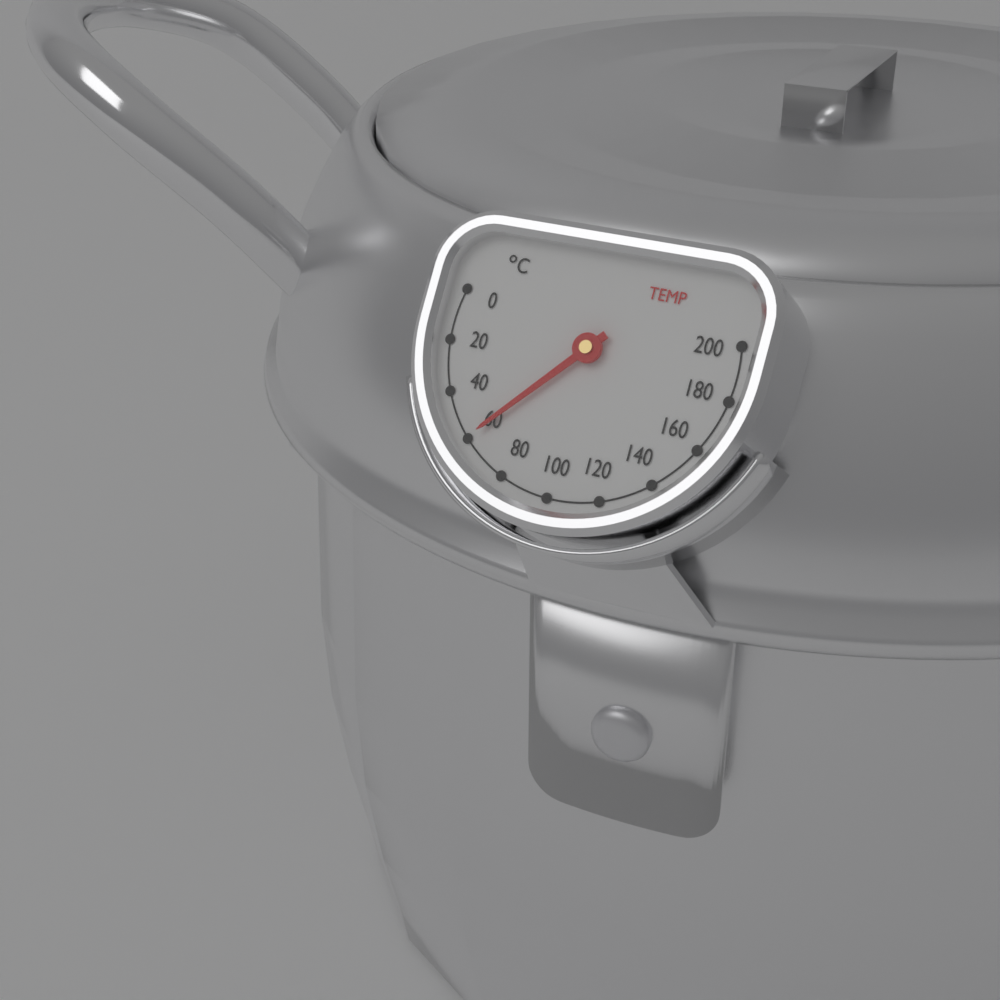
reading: 60 °C
